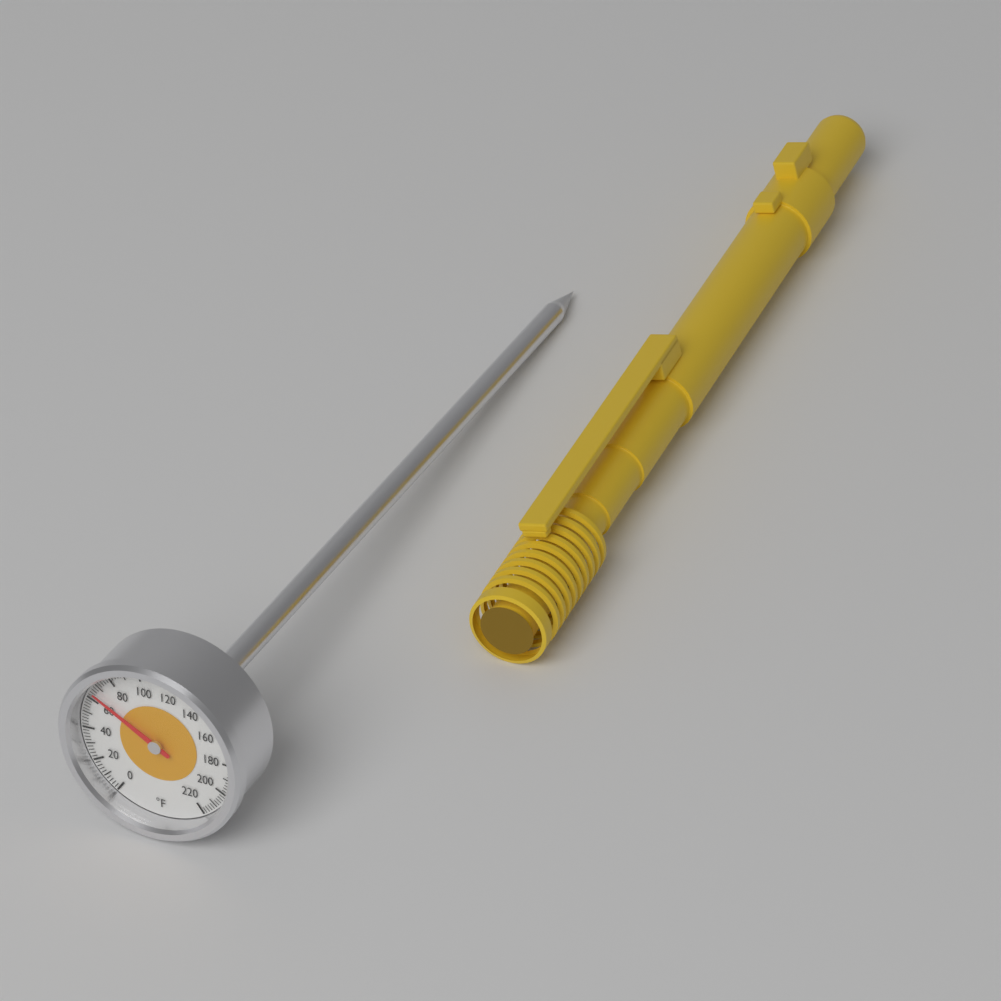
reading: 65 °F
